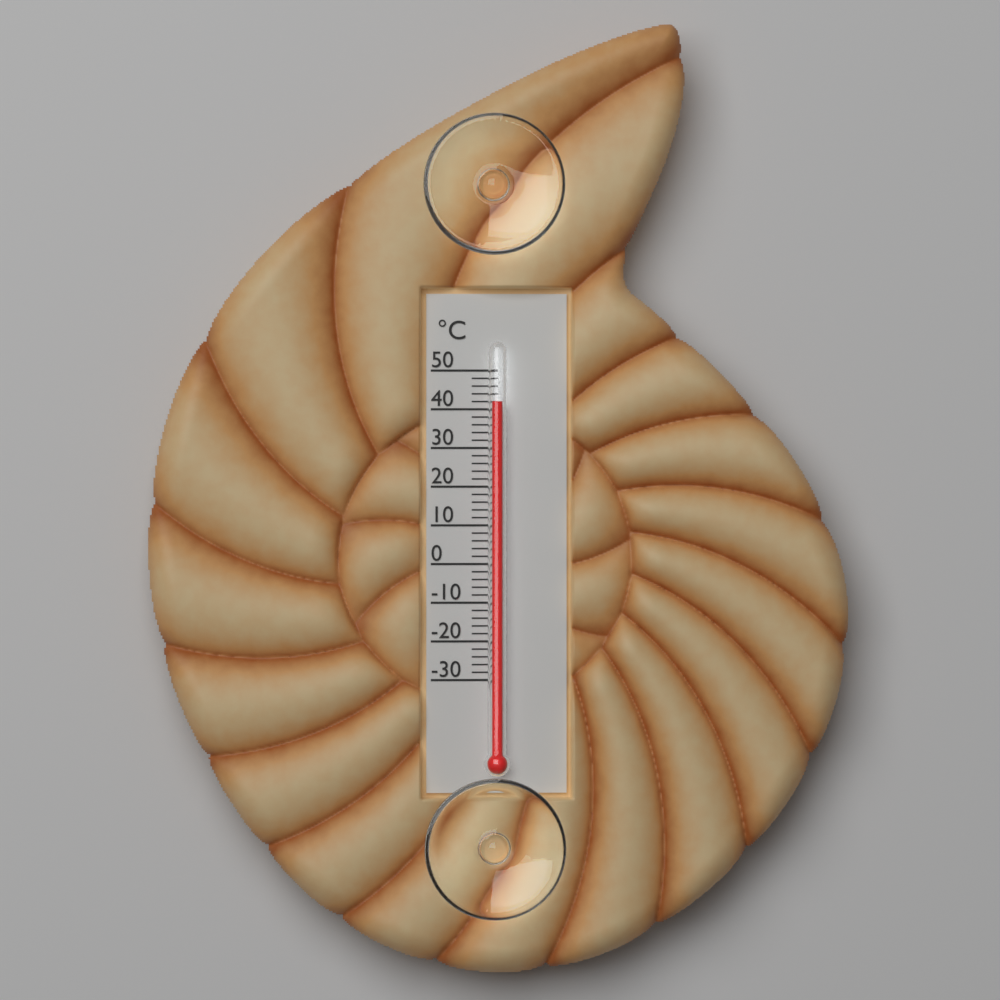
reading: 42 °C
